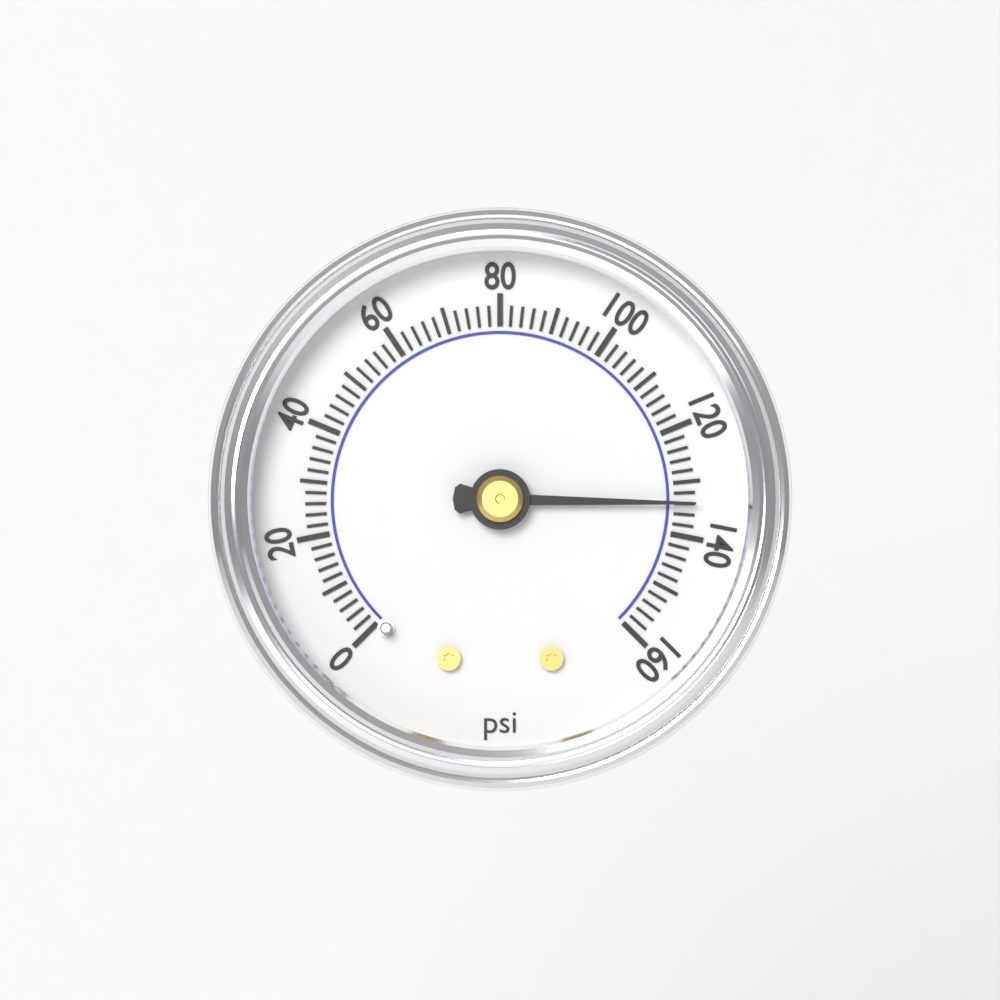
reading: 134 psi
